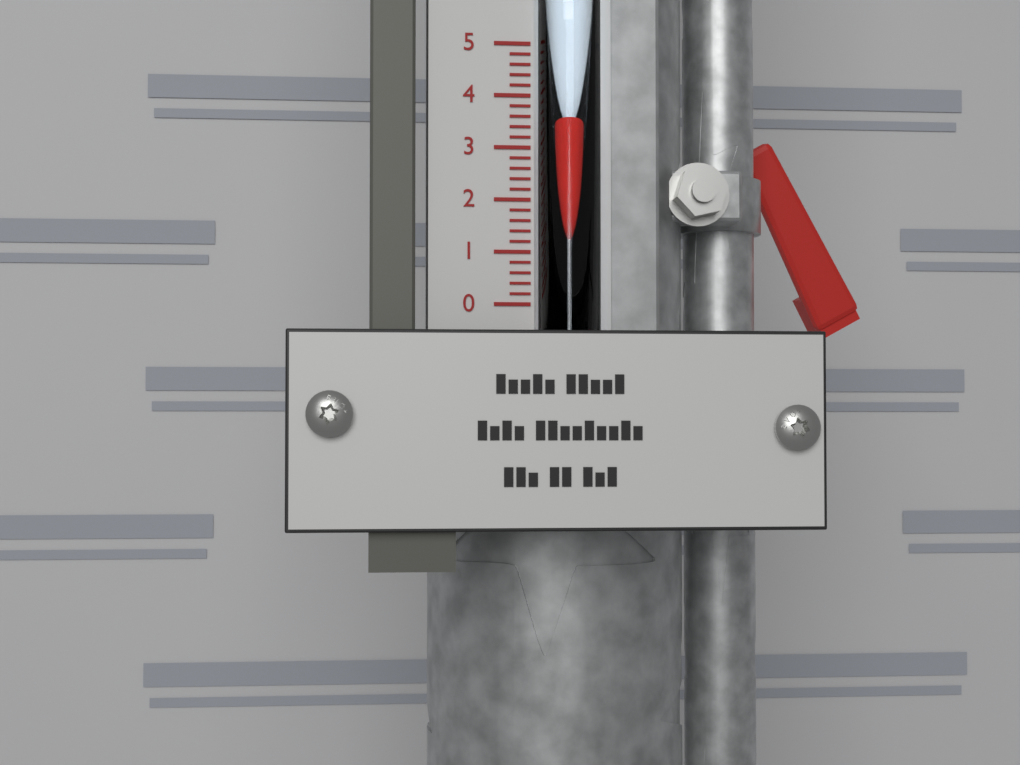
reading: 3.6 (no unit)
